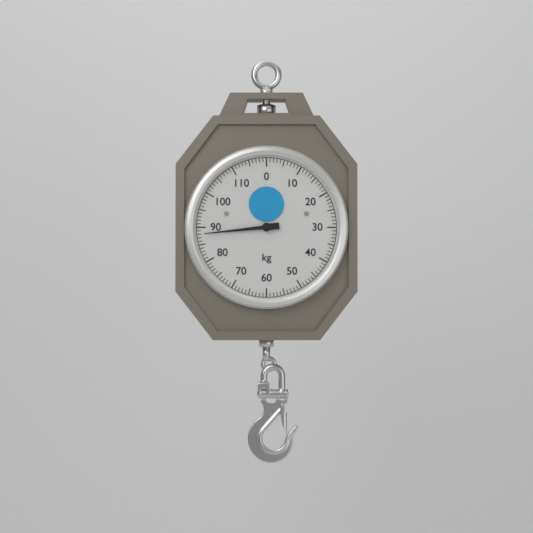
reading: 88 kg
